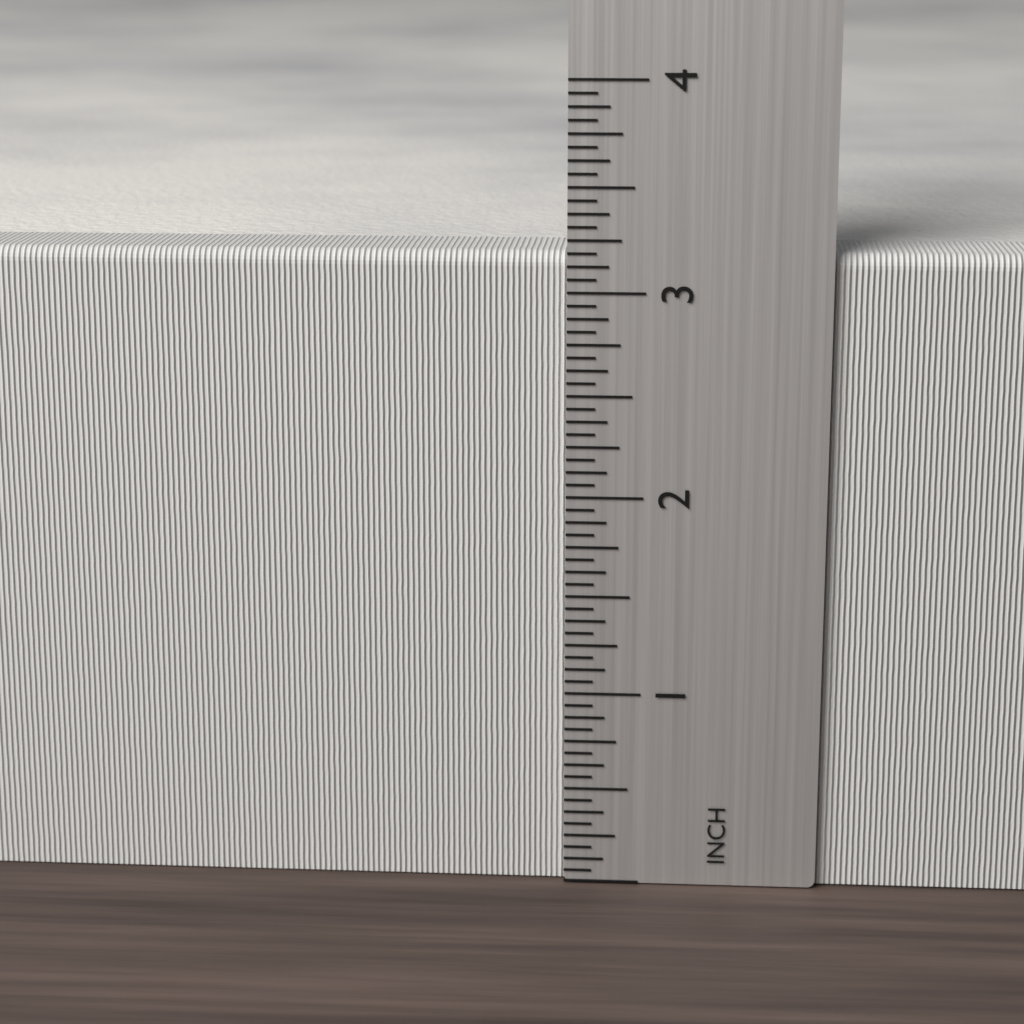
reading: 3.1875 inch
